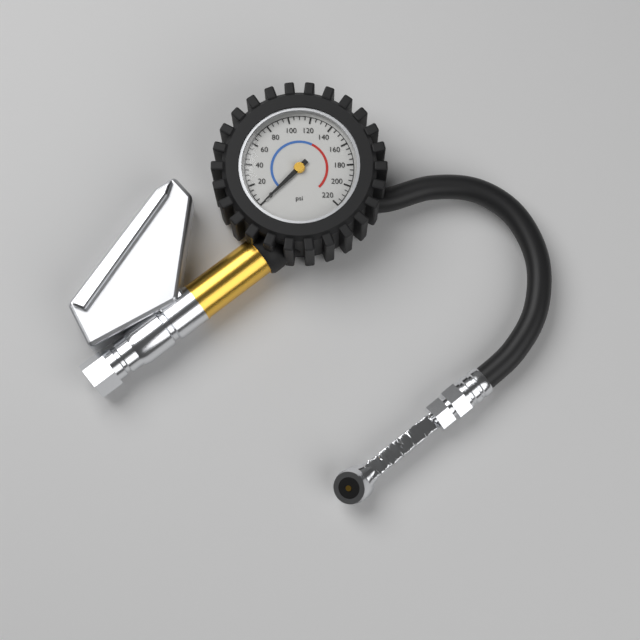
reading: 0 psi
